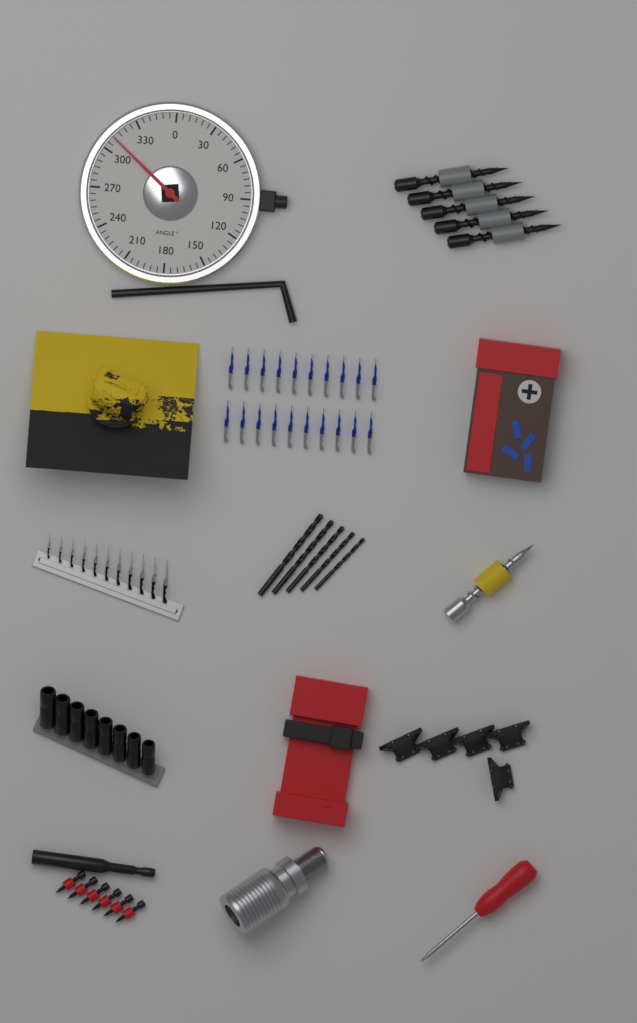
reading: 310 °
